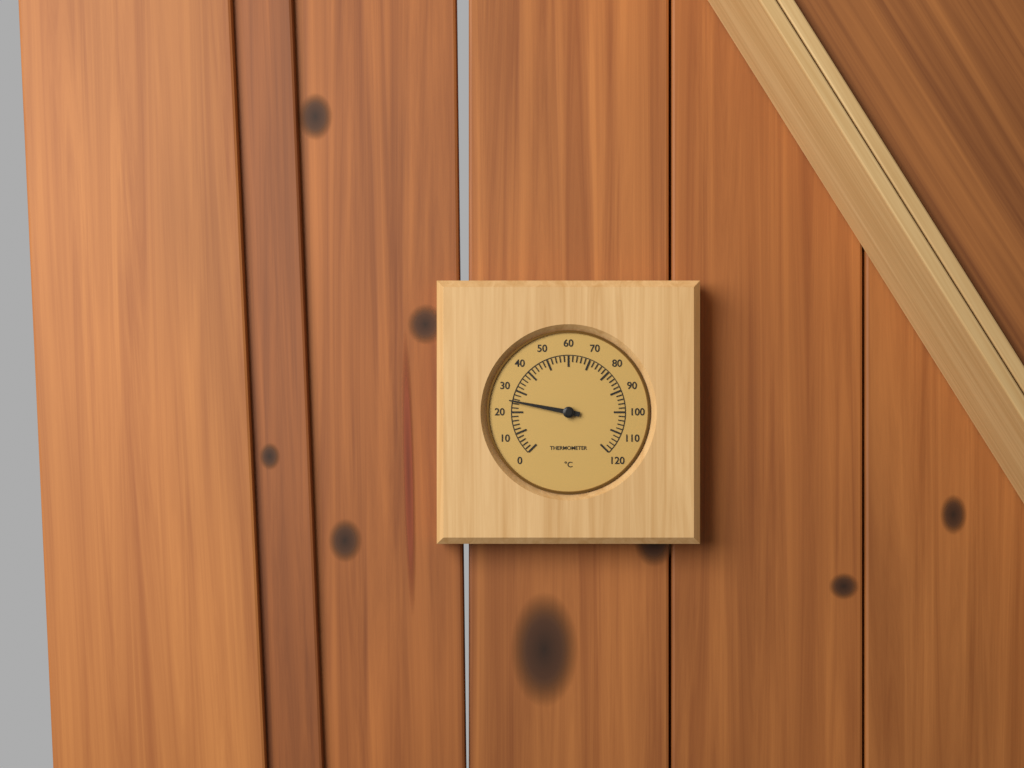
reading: 25 °C
